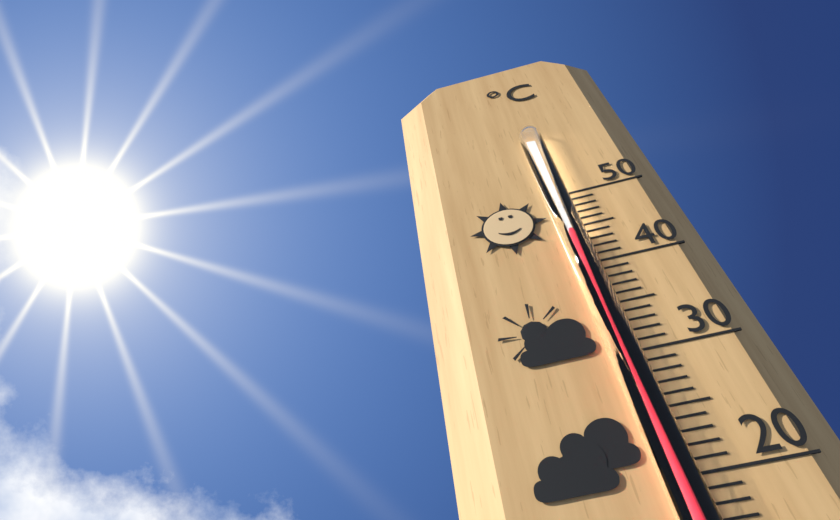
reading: 44 °C
